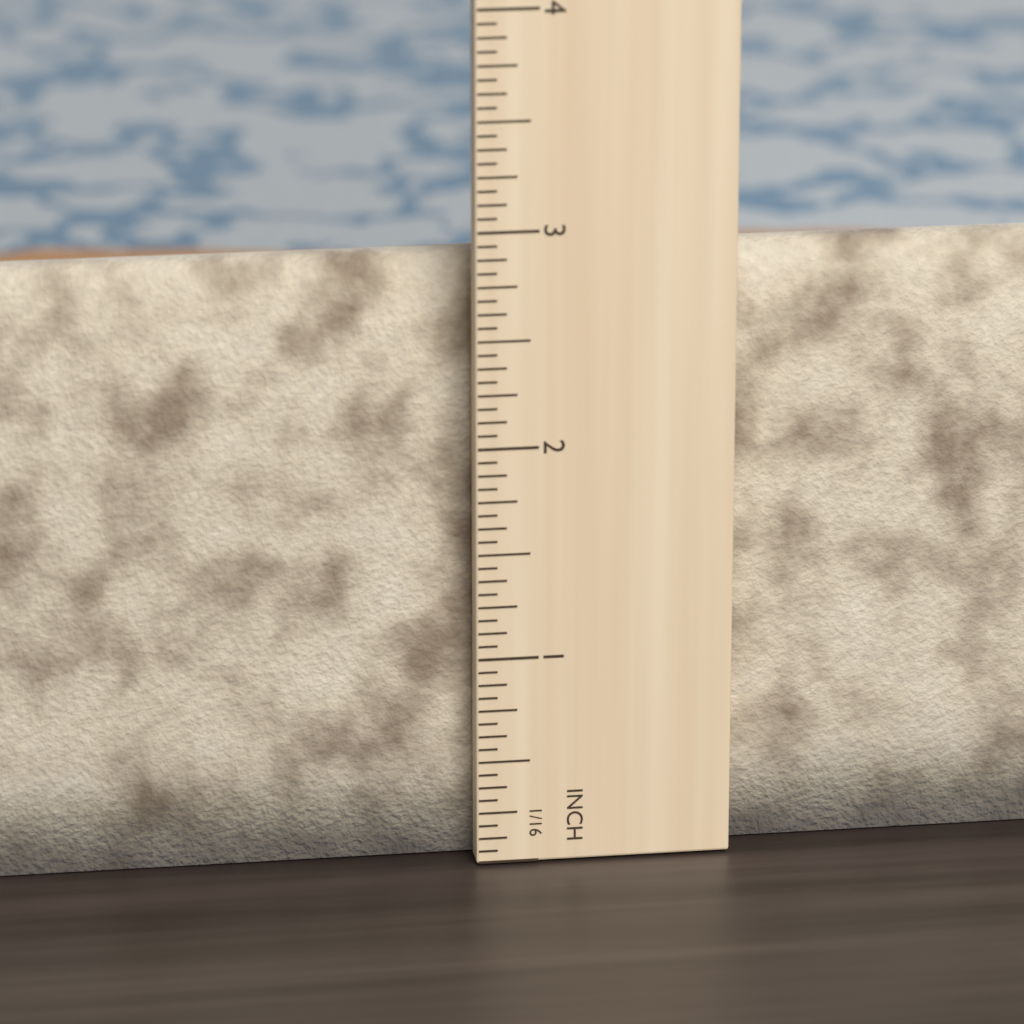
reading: 2.8125 in
